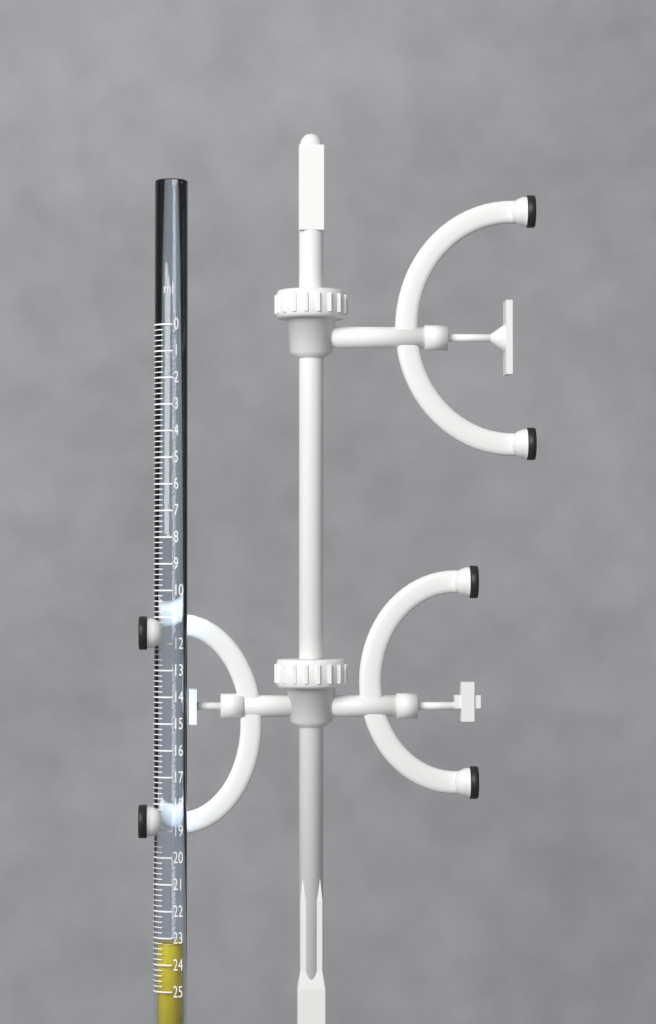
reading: 23.2 ml
